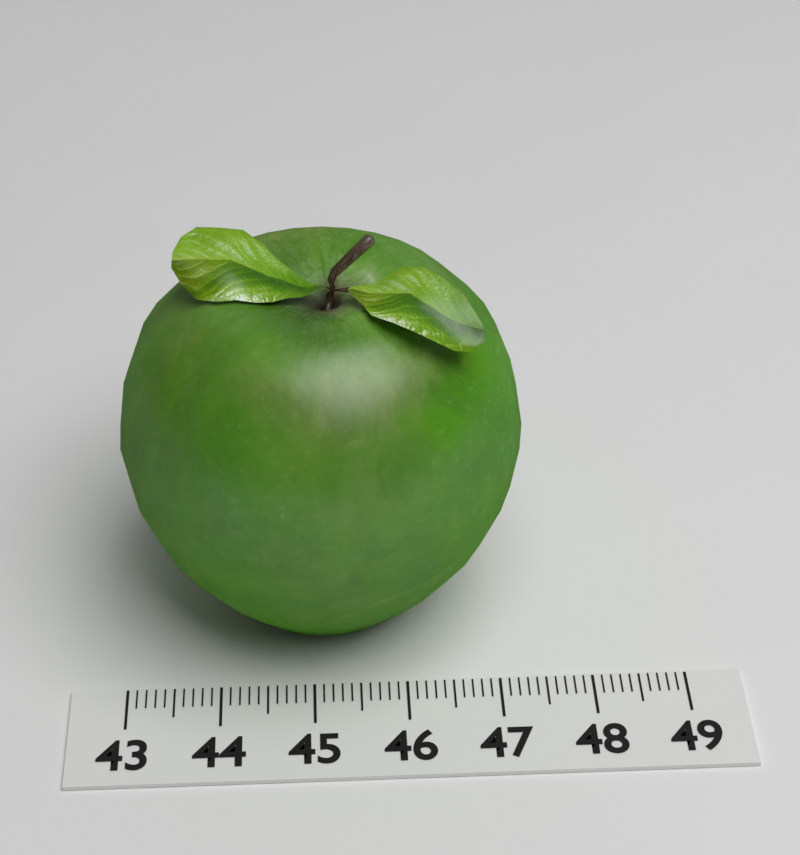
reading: 47.3 (no unit)
